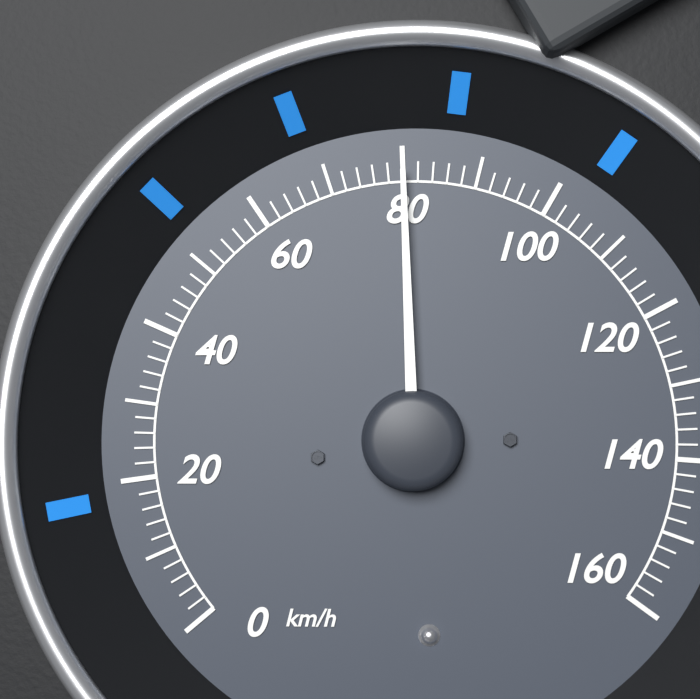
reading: 80 km/h
